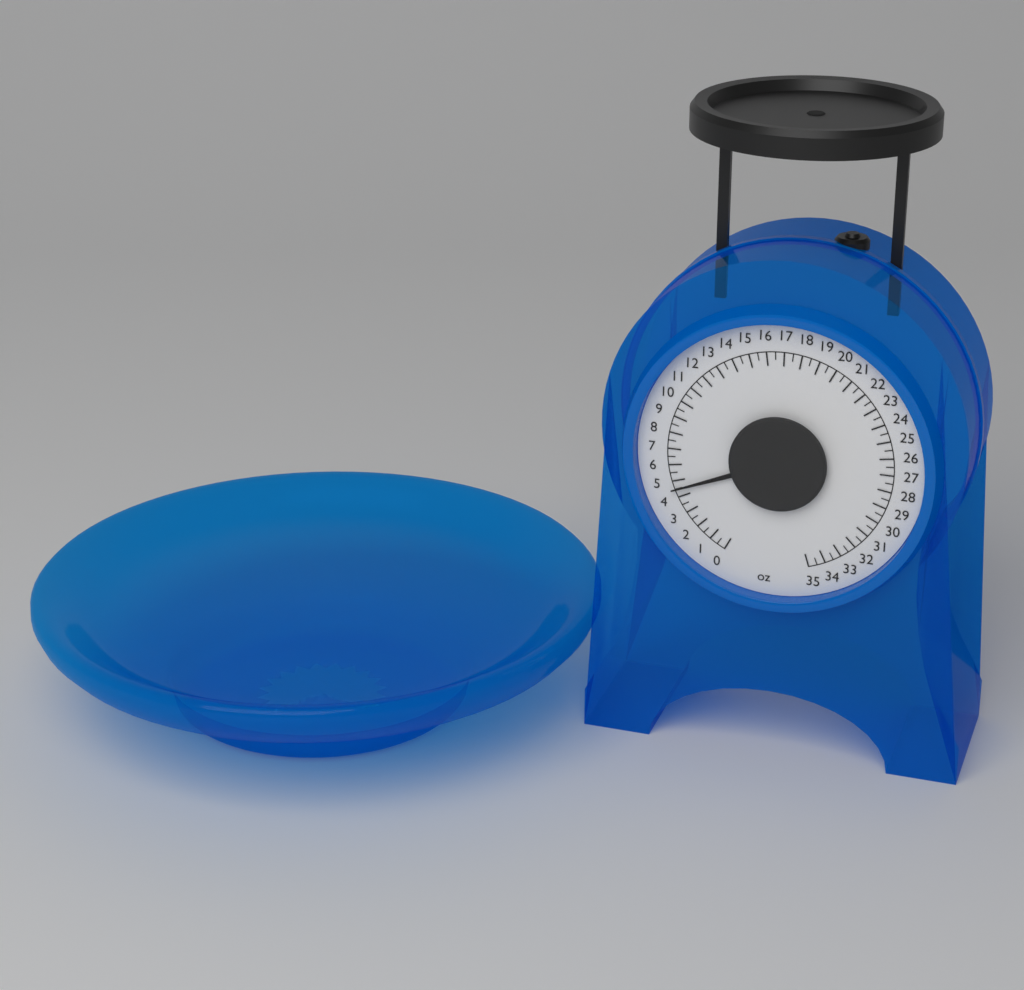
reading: 4.5 oz
